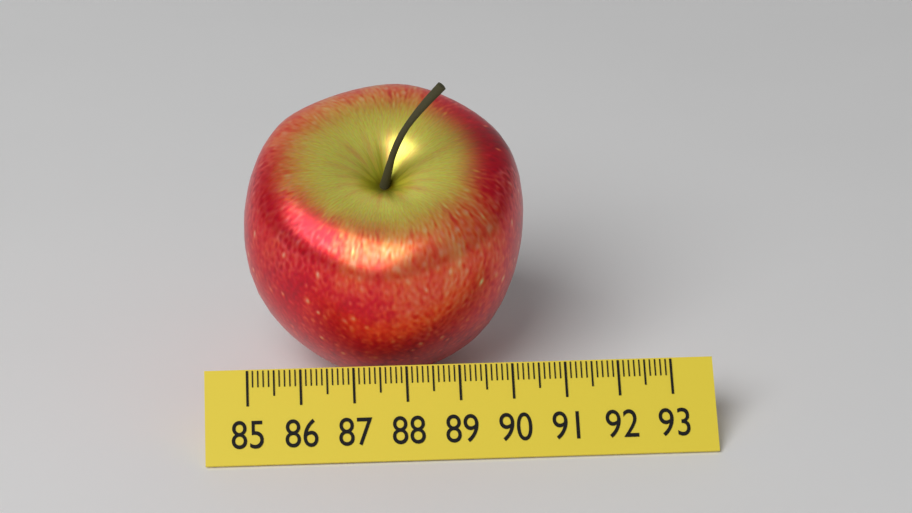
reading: 90.4 (no unit)
